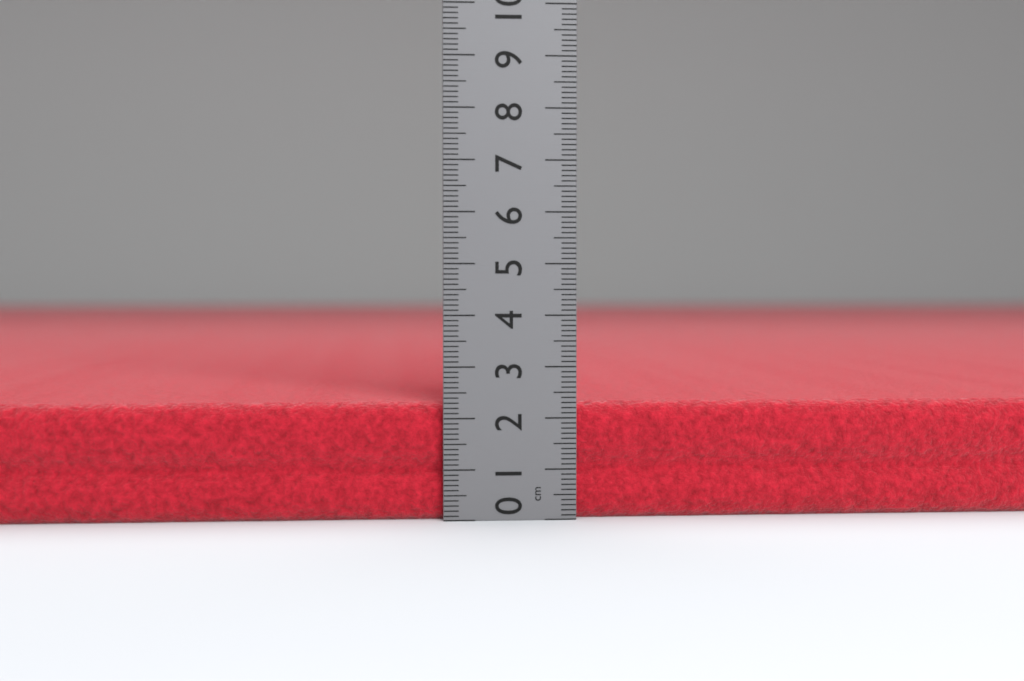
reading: 2.3 cm
